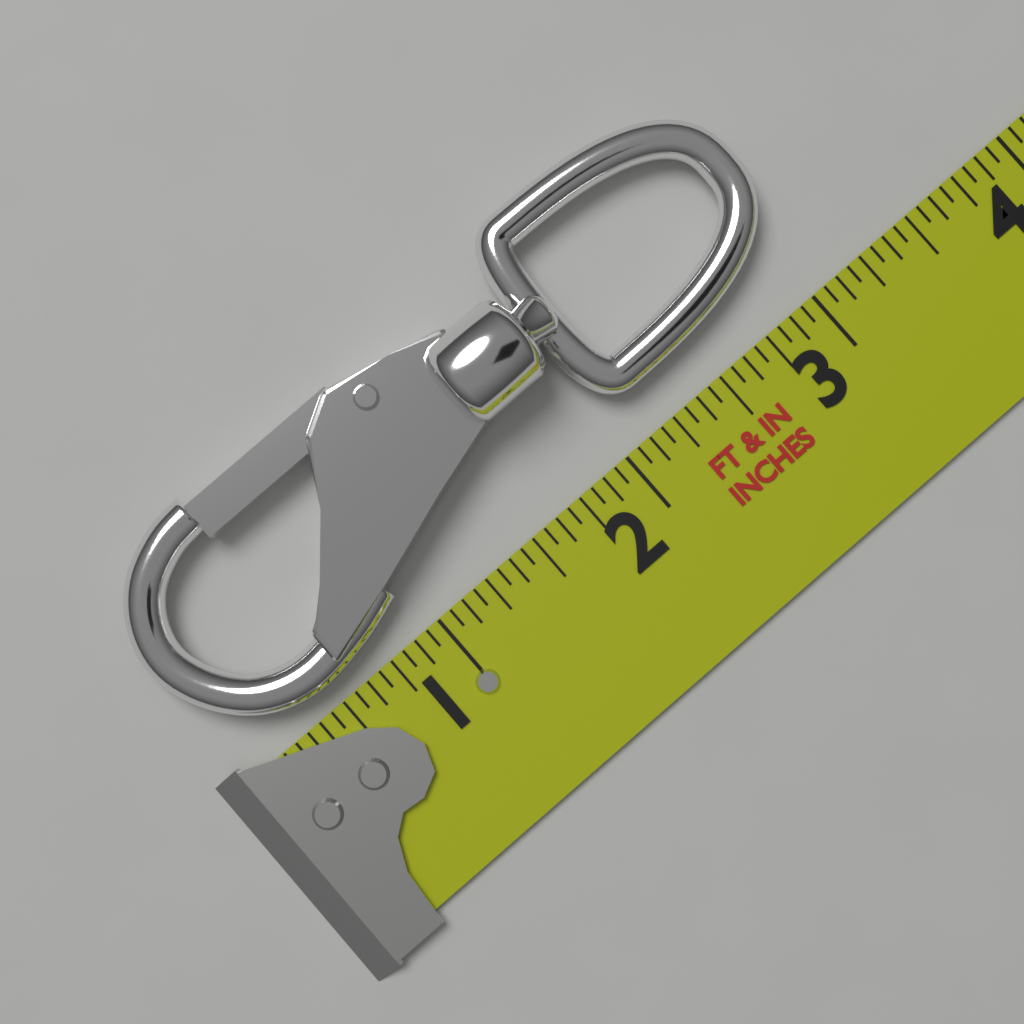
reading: 3.1250 in
